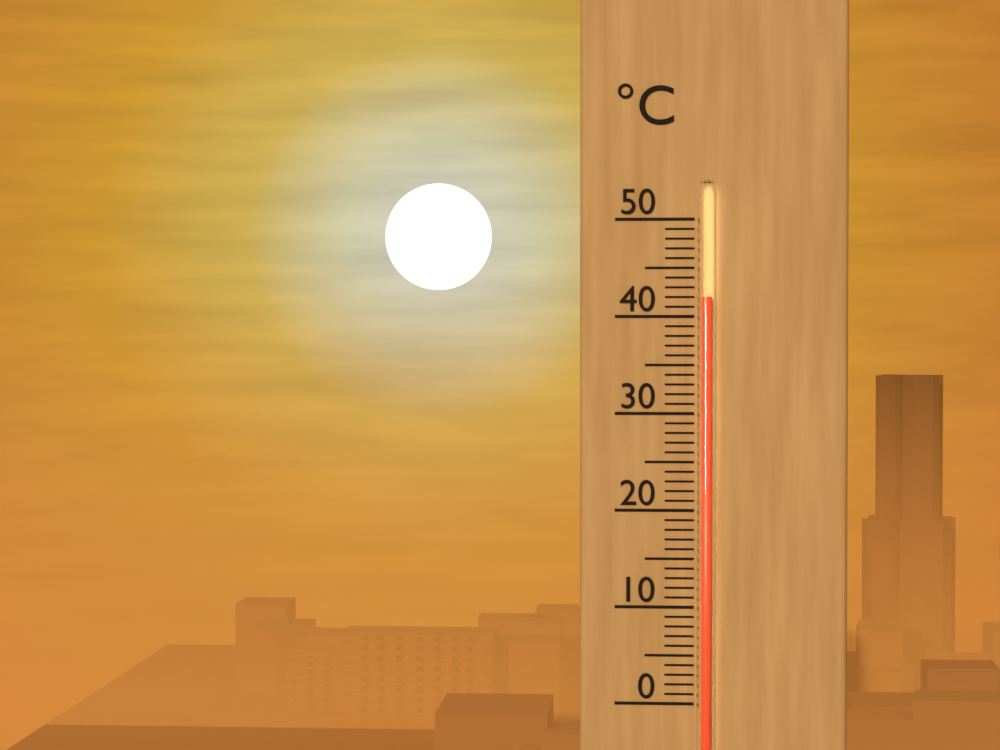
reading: 42 °C
